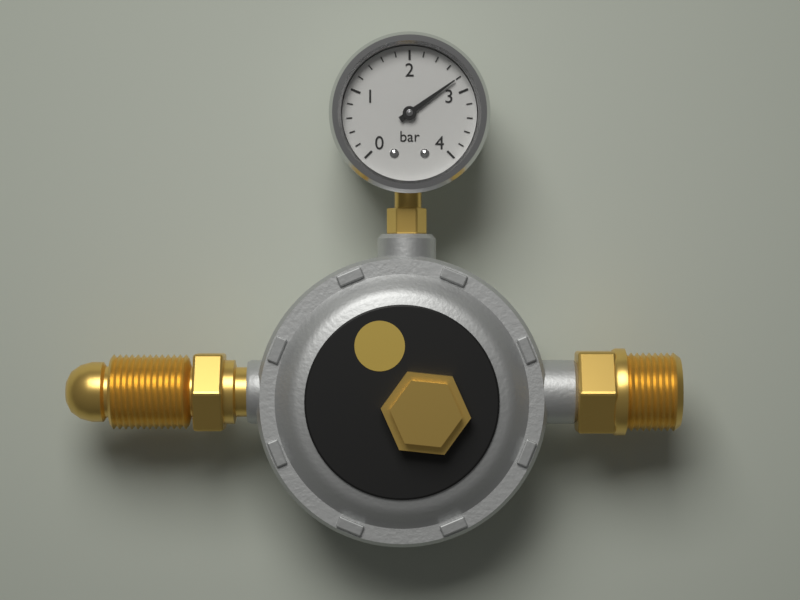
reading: 2.8 bar
